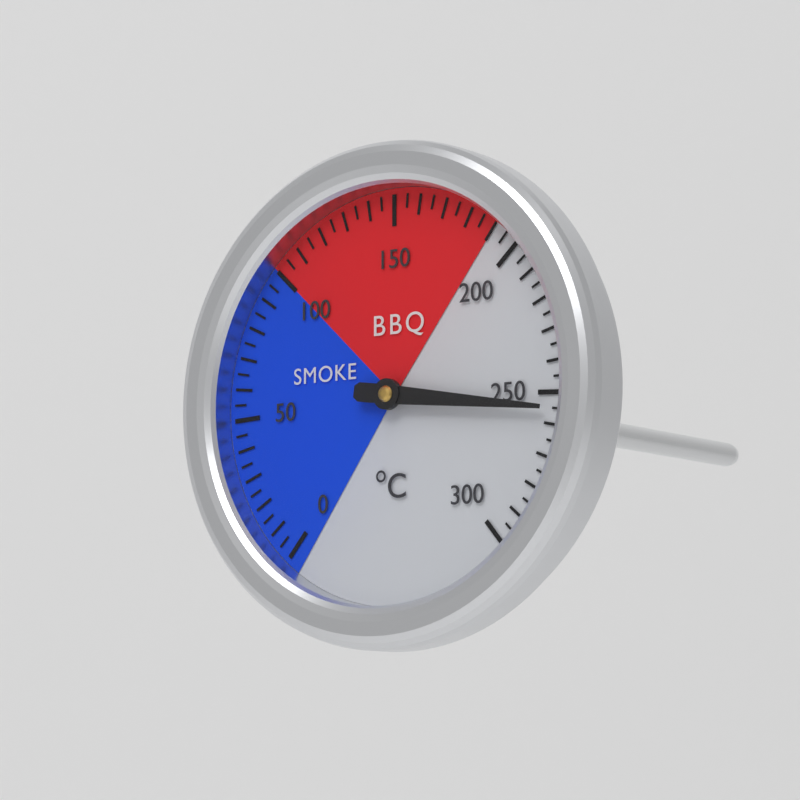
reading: 255 °C
